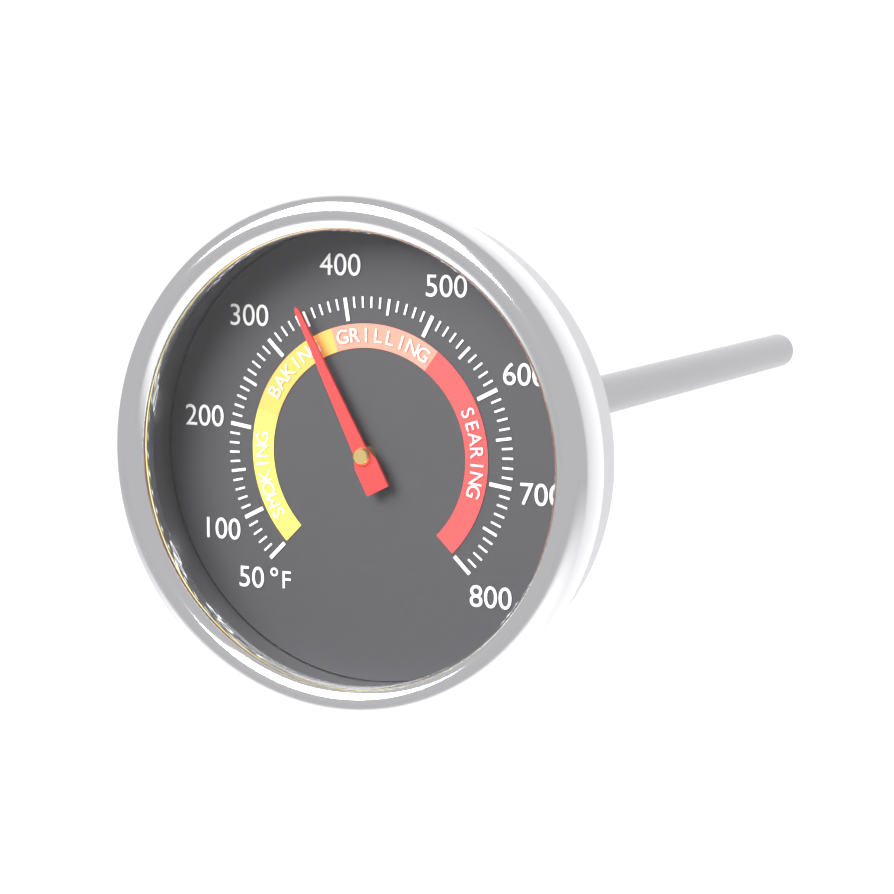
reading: 350 °F
